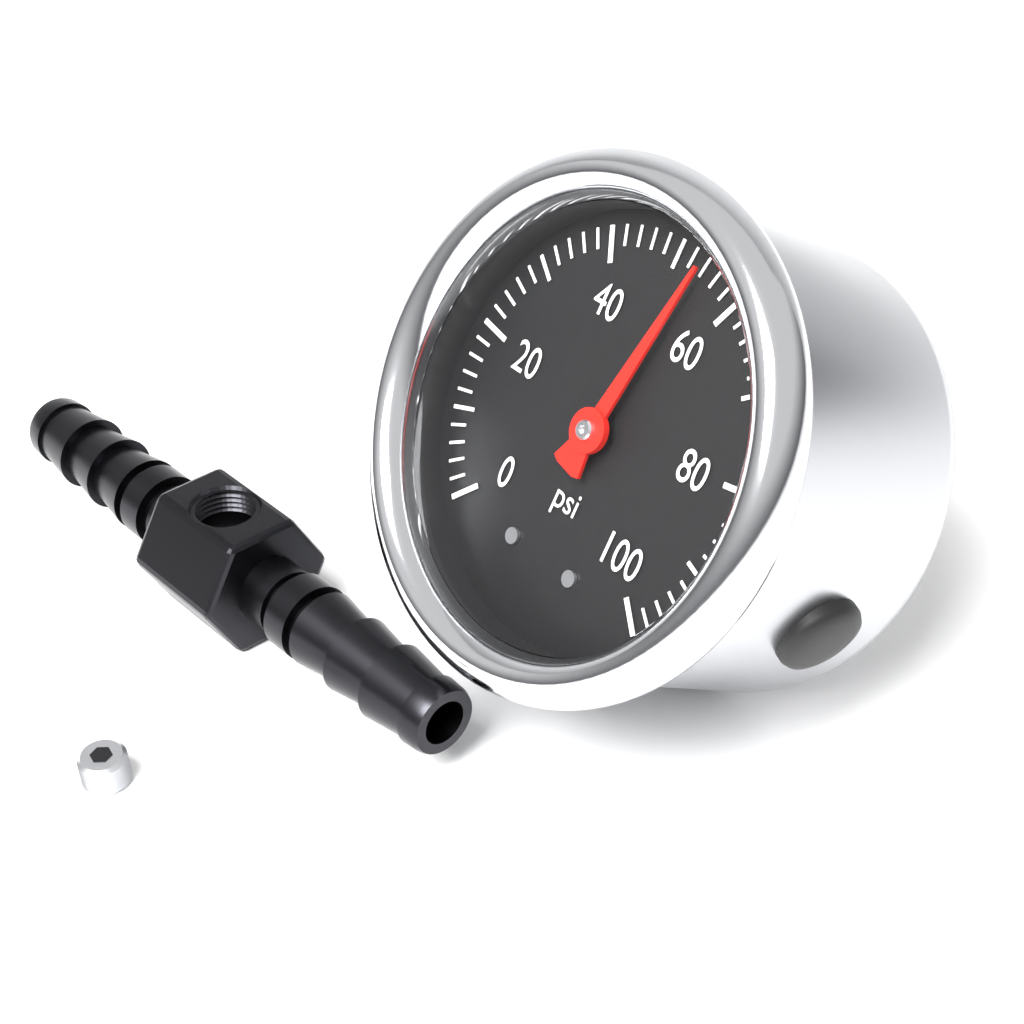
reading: 54 psi
